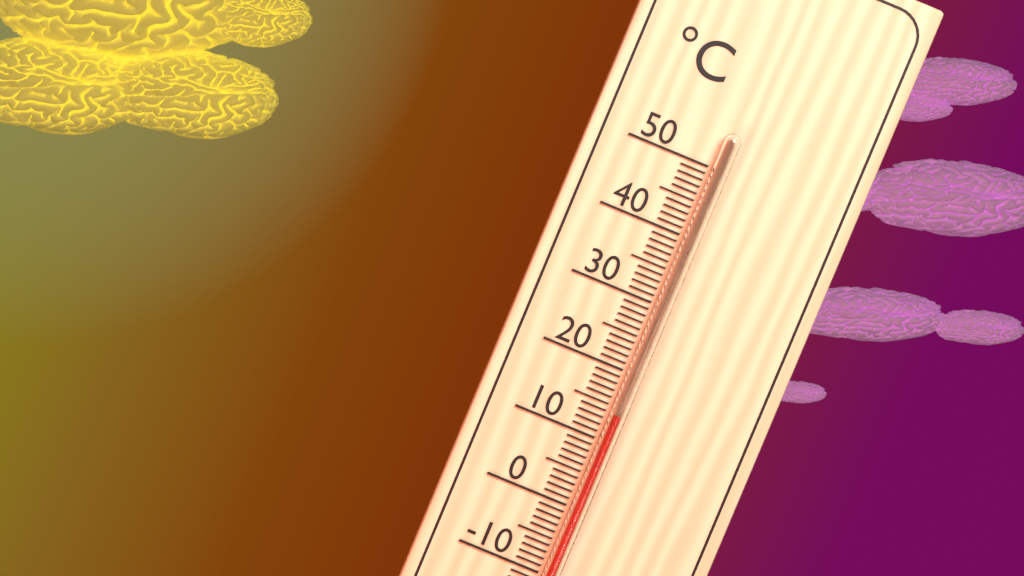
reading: 14 °C
